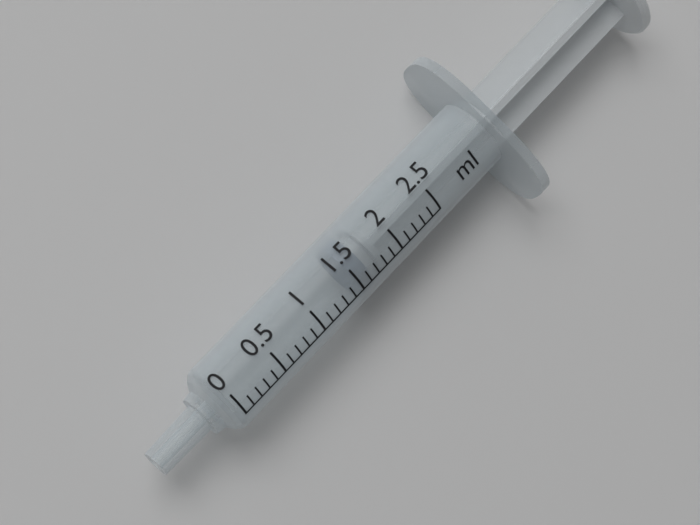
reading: 1.5 ml
